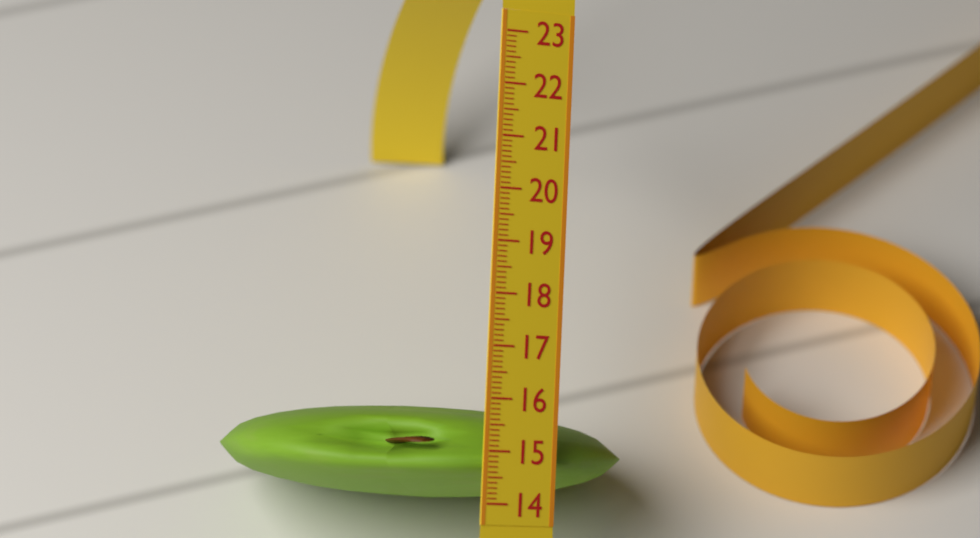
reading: 15.8 (no unit)
